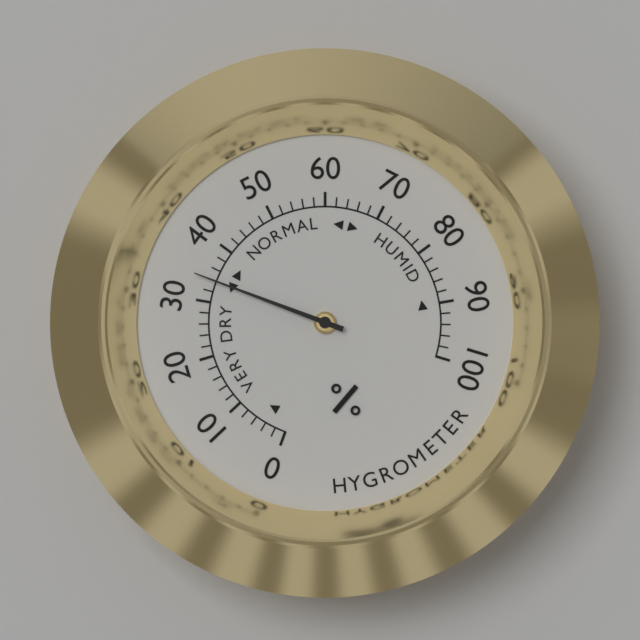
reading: 34 %
